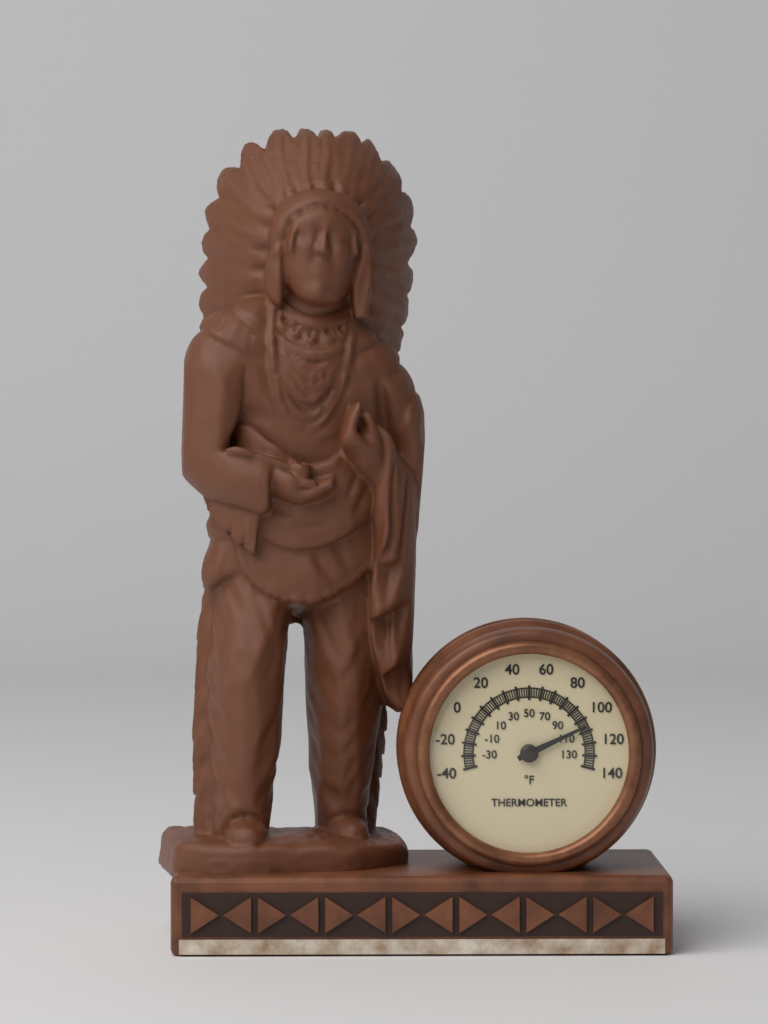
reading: 106 °F
